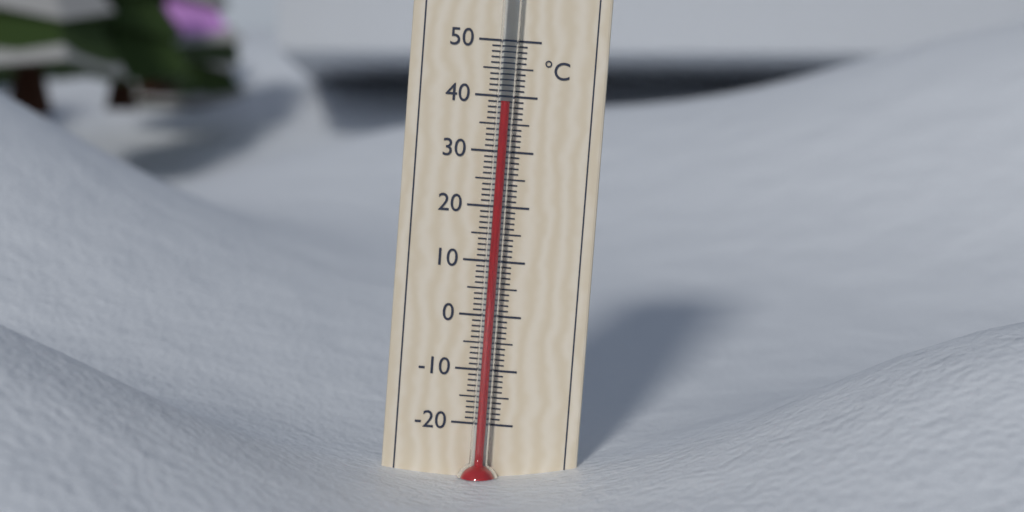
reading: 39 °C
